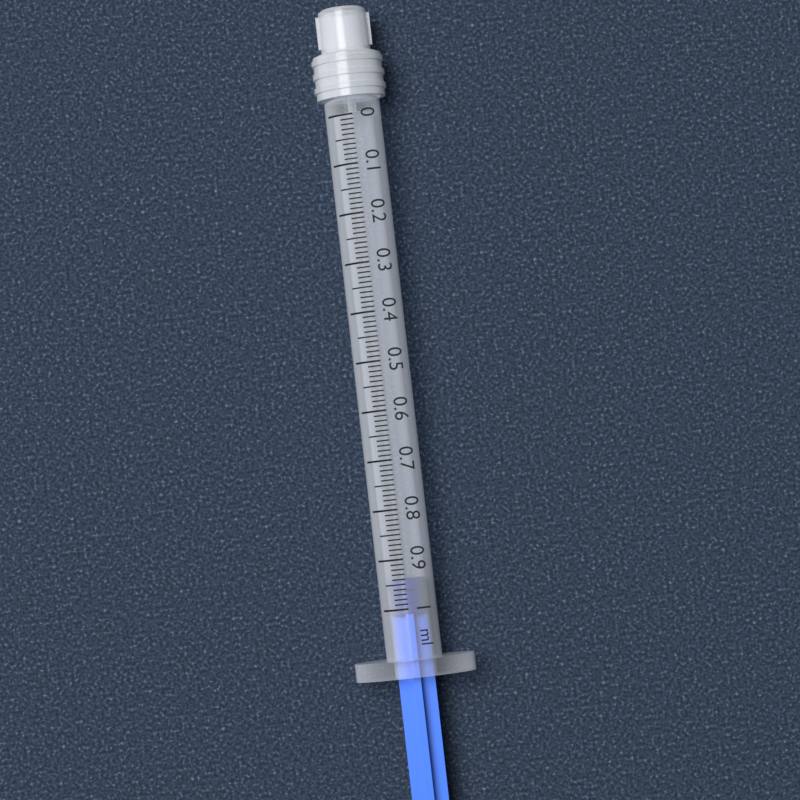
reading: 0.94 ml
